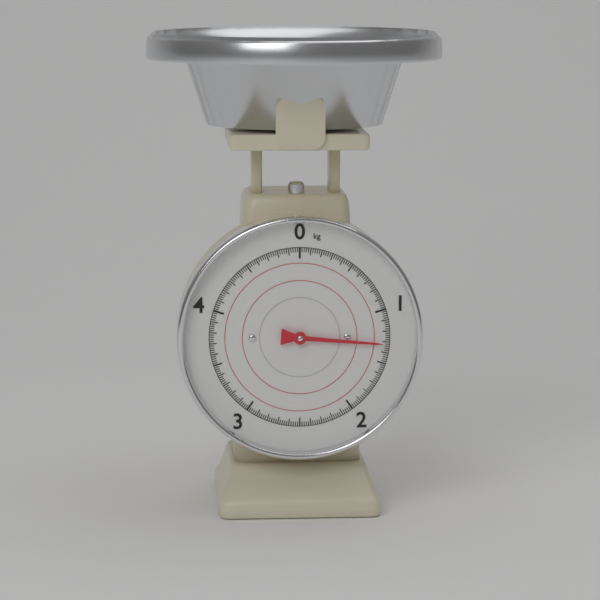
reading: 1.32 kg
